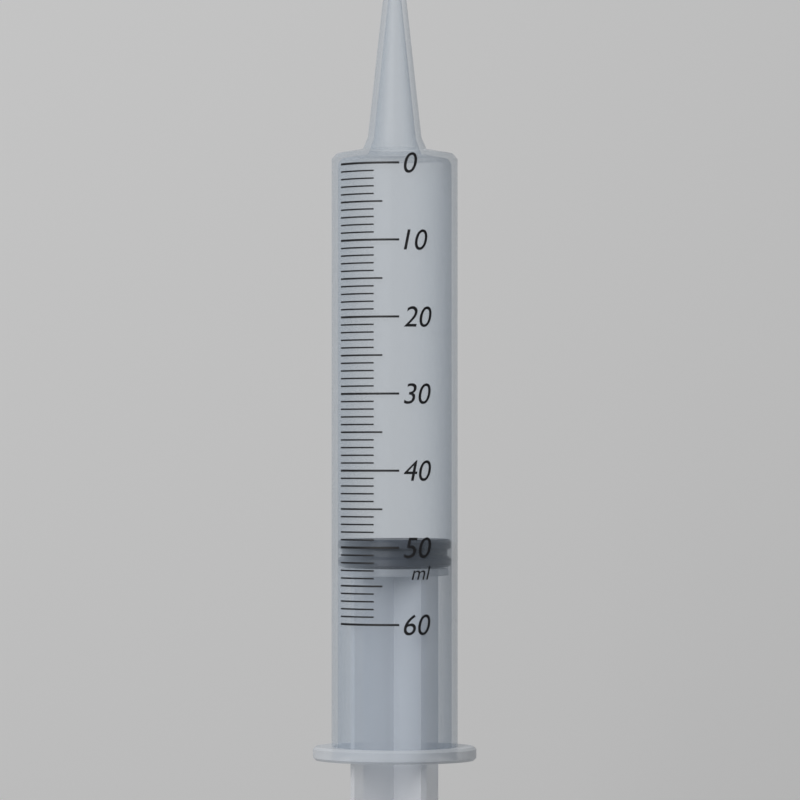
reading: 49 ml
